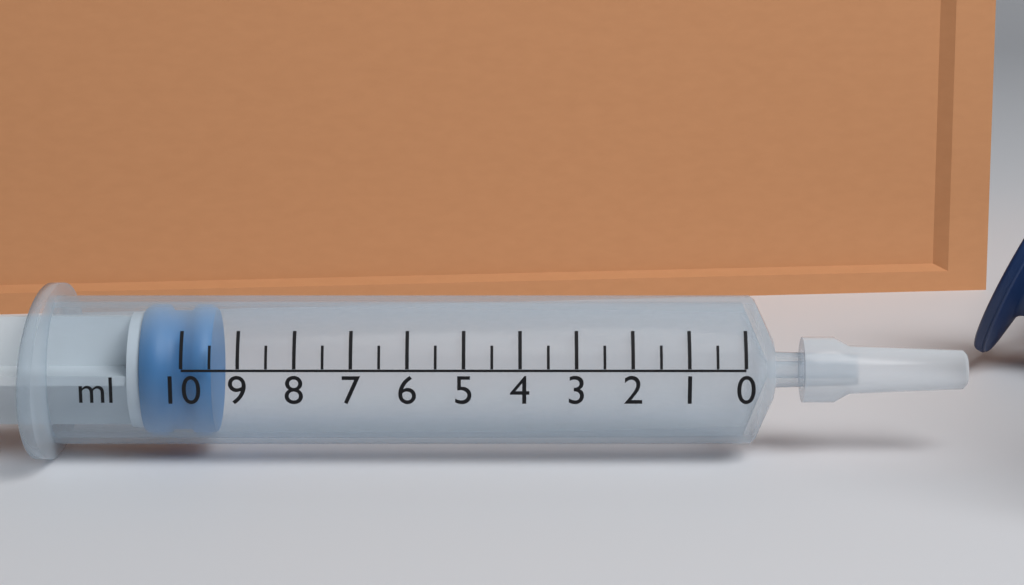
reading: 9.5 ml
